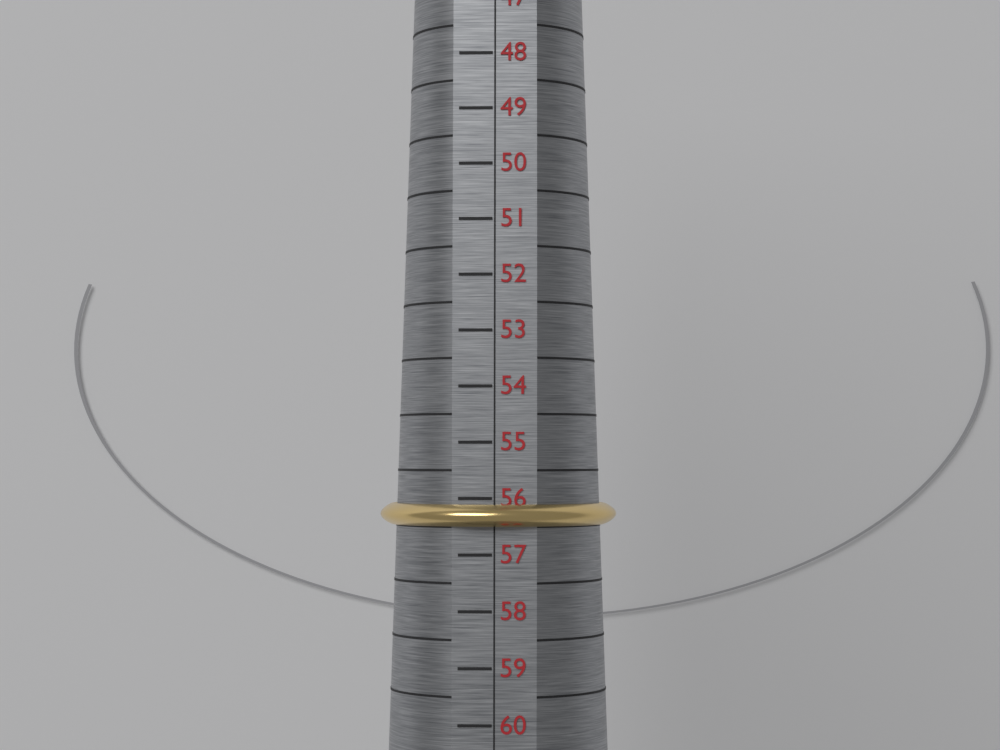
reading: 56.5 (no unit)
